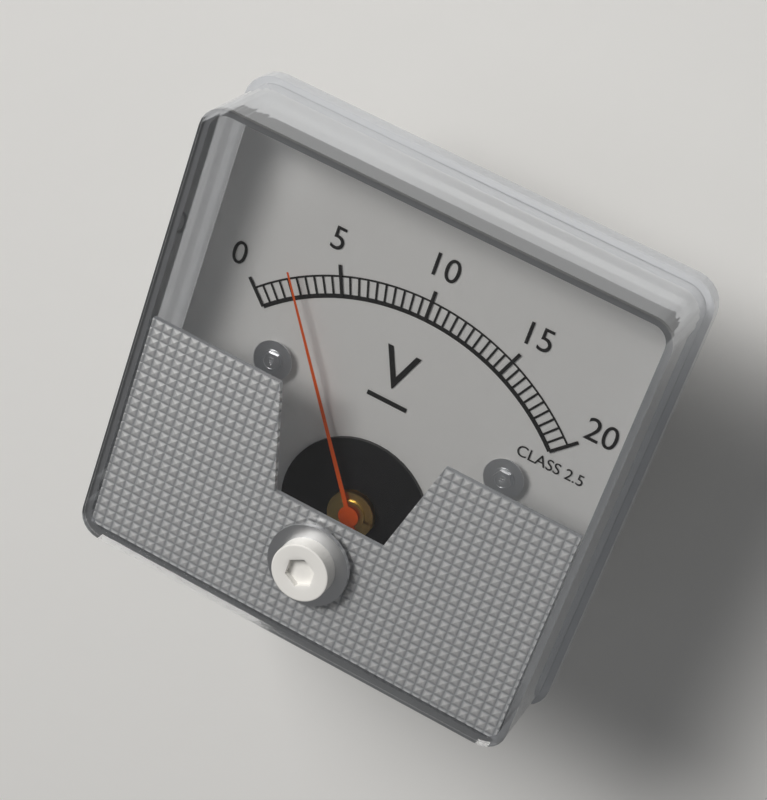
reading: 2.5 V
